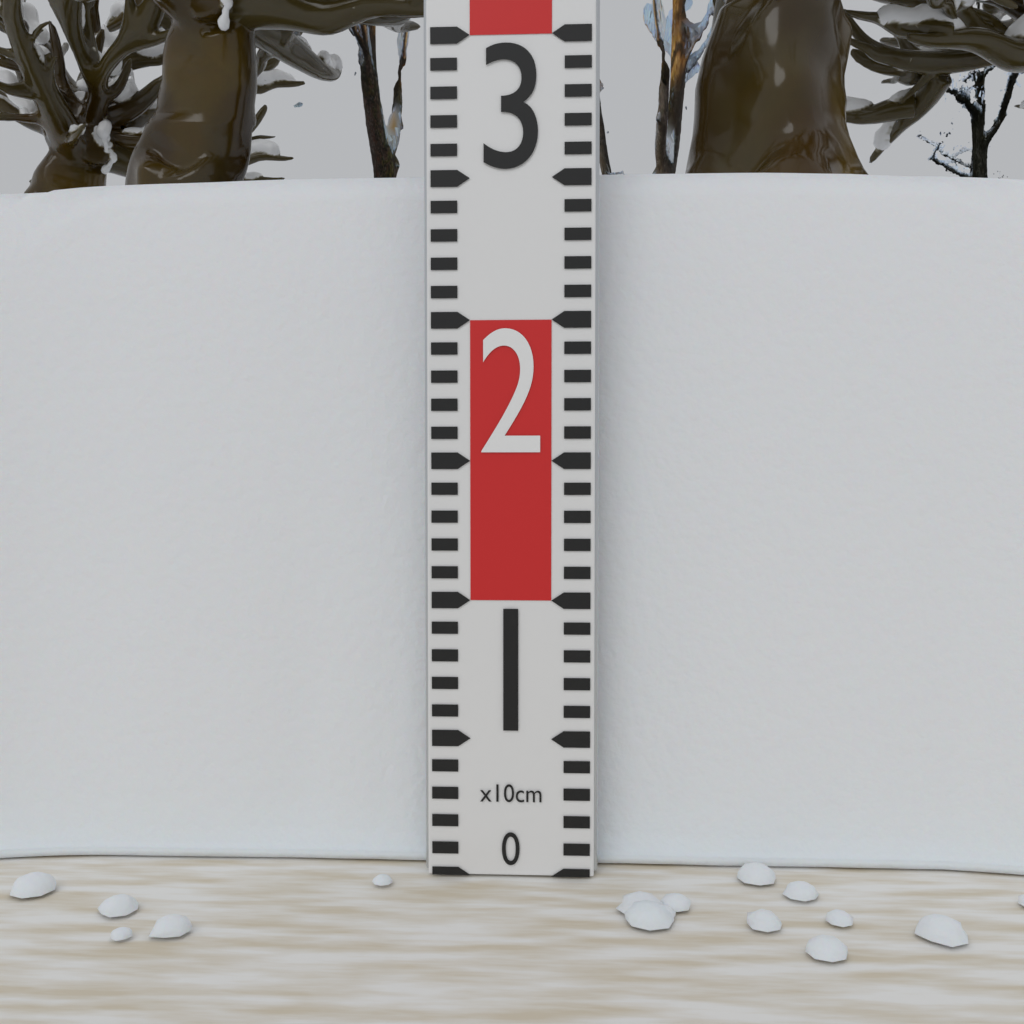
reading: 26 cm
